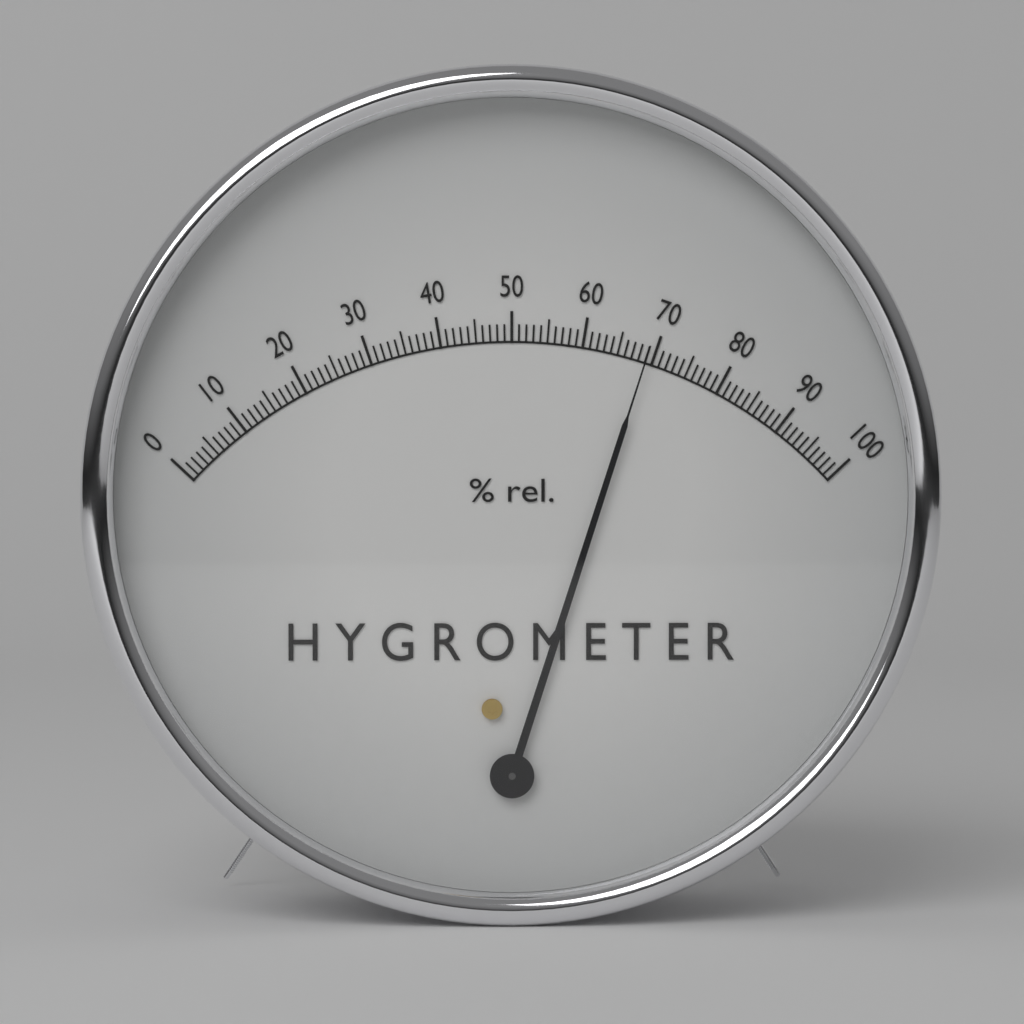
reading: 69 %
